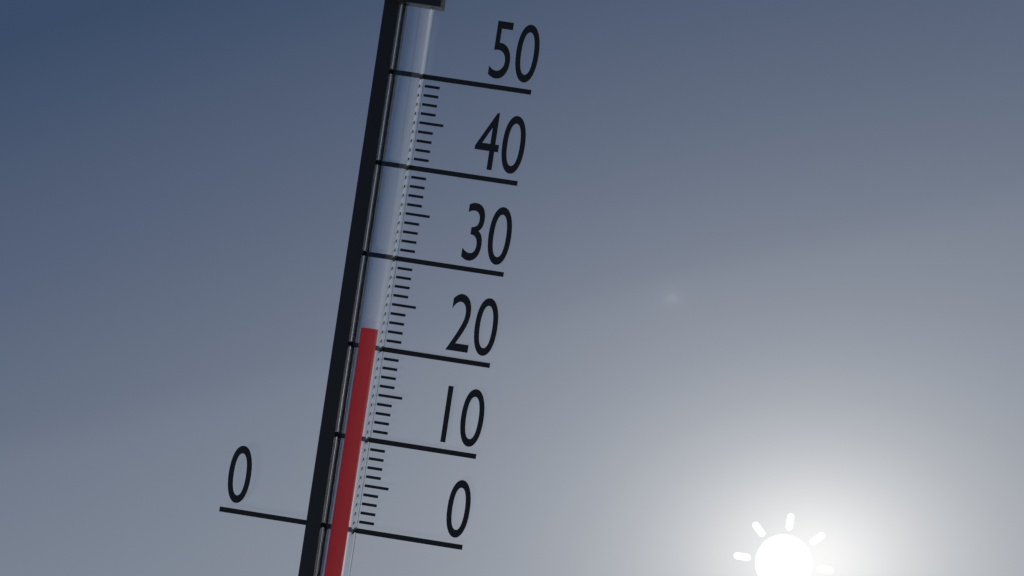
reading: 22 (no unit)
